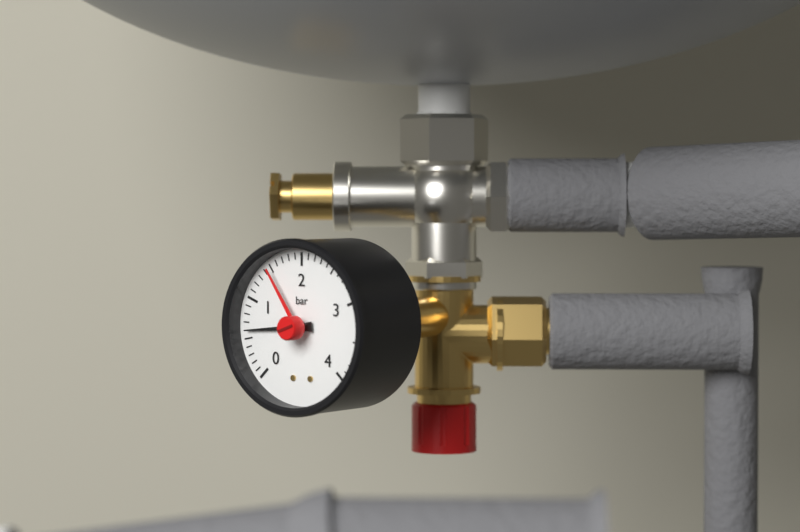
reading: 0.6 bar
